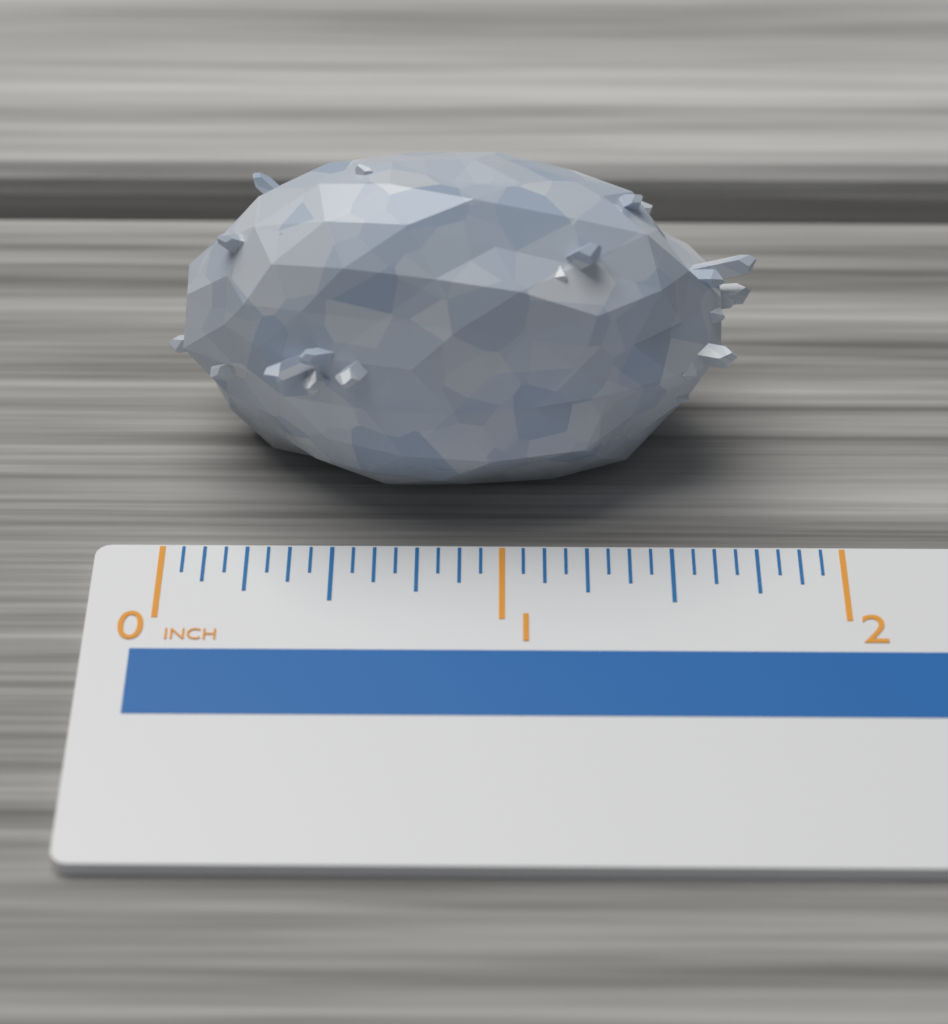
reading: 1.7500 inch
